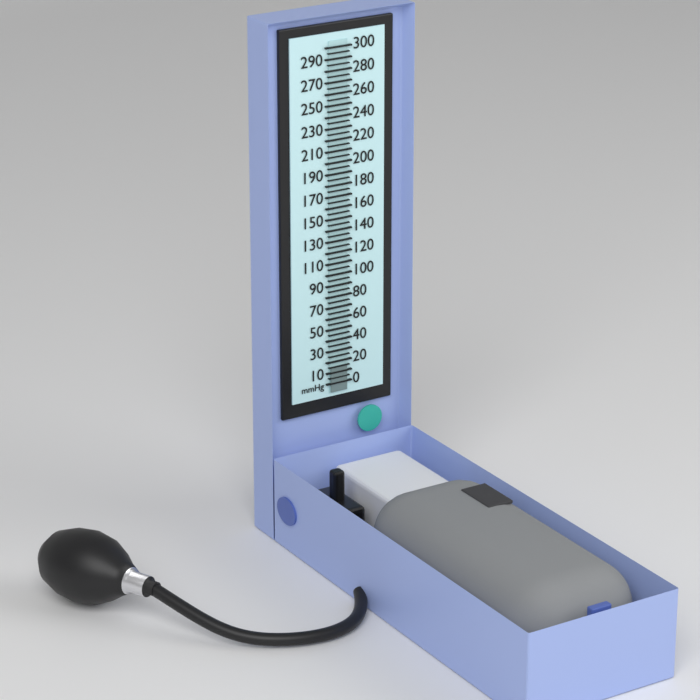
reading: 15 mmHg
